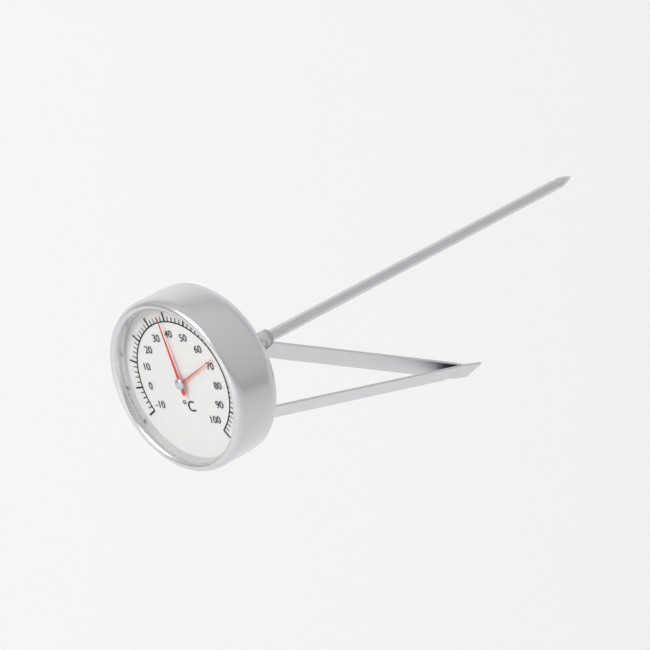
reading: 38 °C
